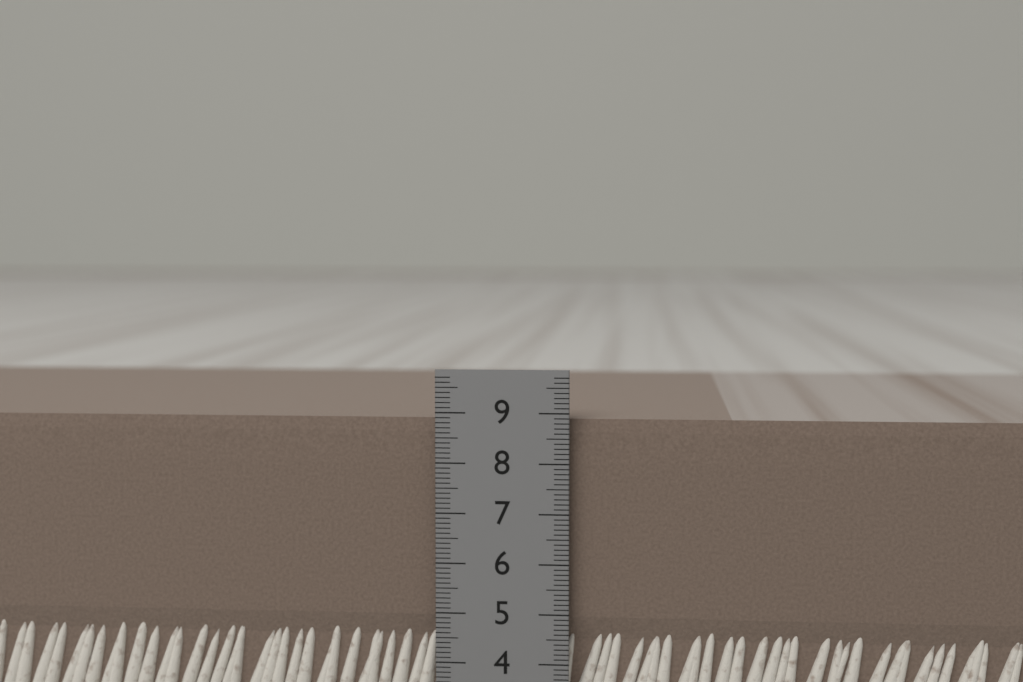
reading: 8.9 cm
